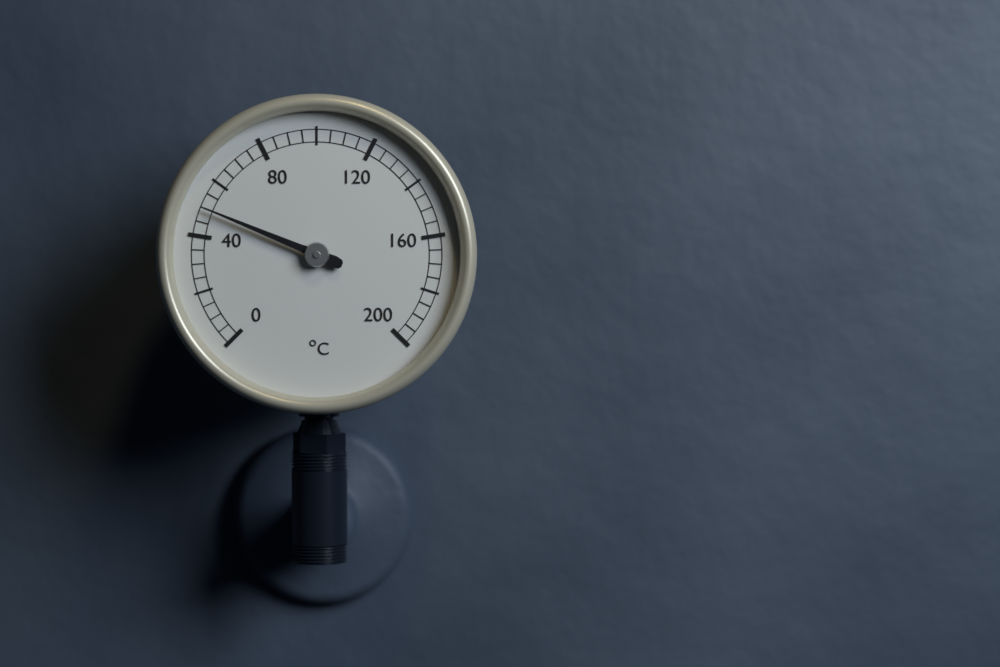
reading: 50 °C
